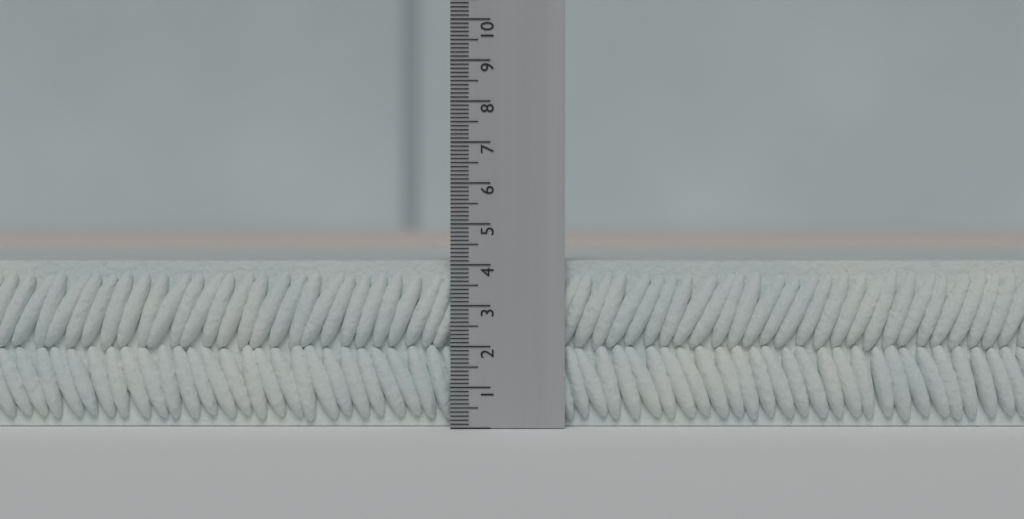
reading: 4.1 (no unit)
